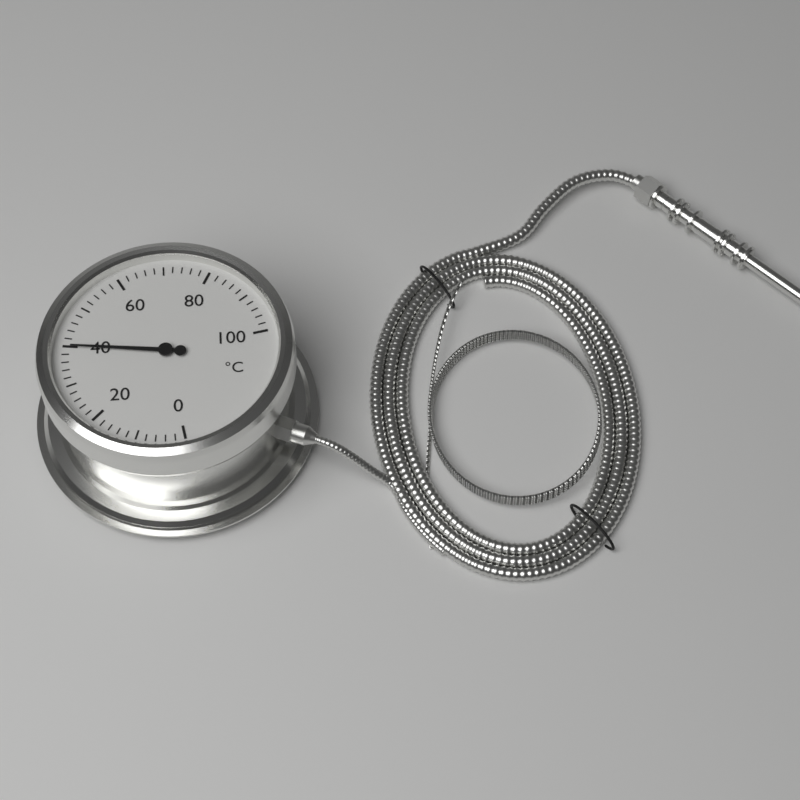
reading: 40 °C
